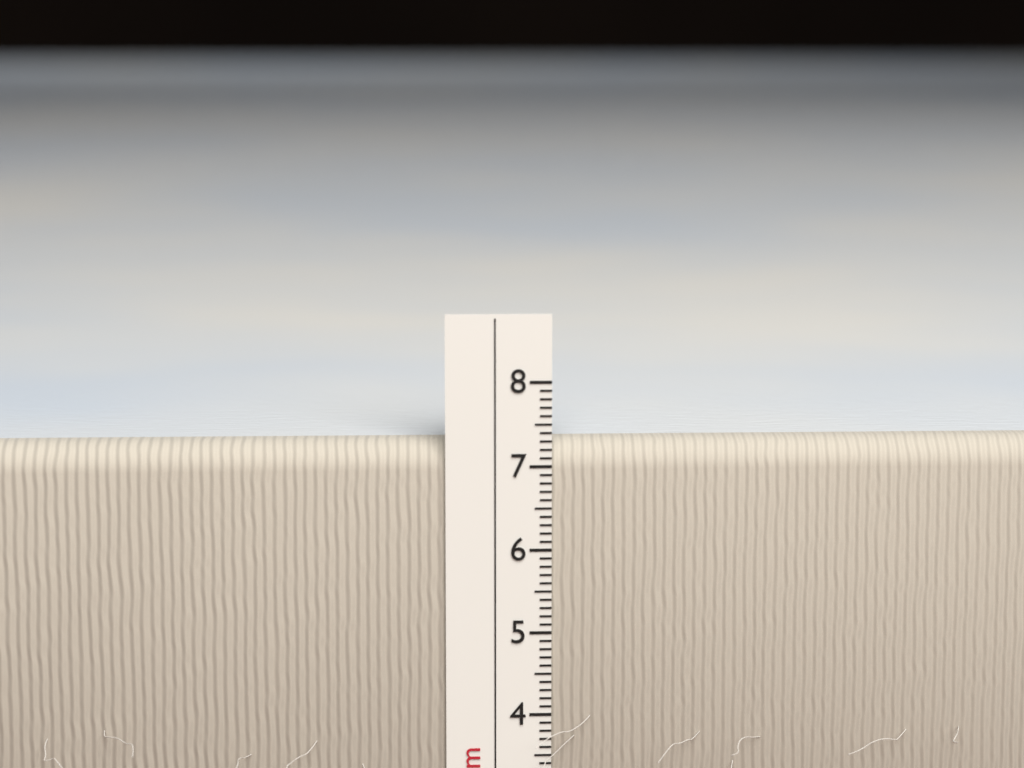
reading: 7.3 cm
